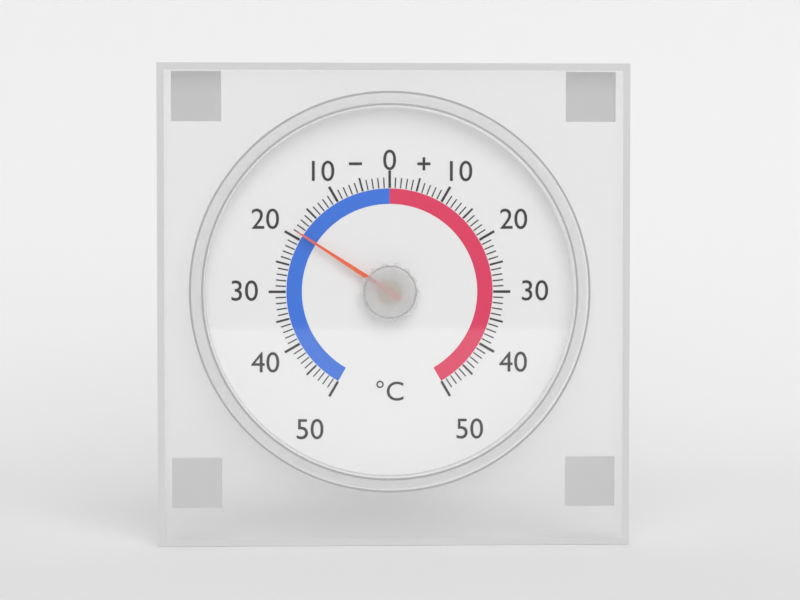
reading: -19 °C
